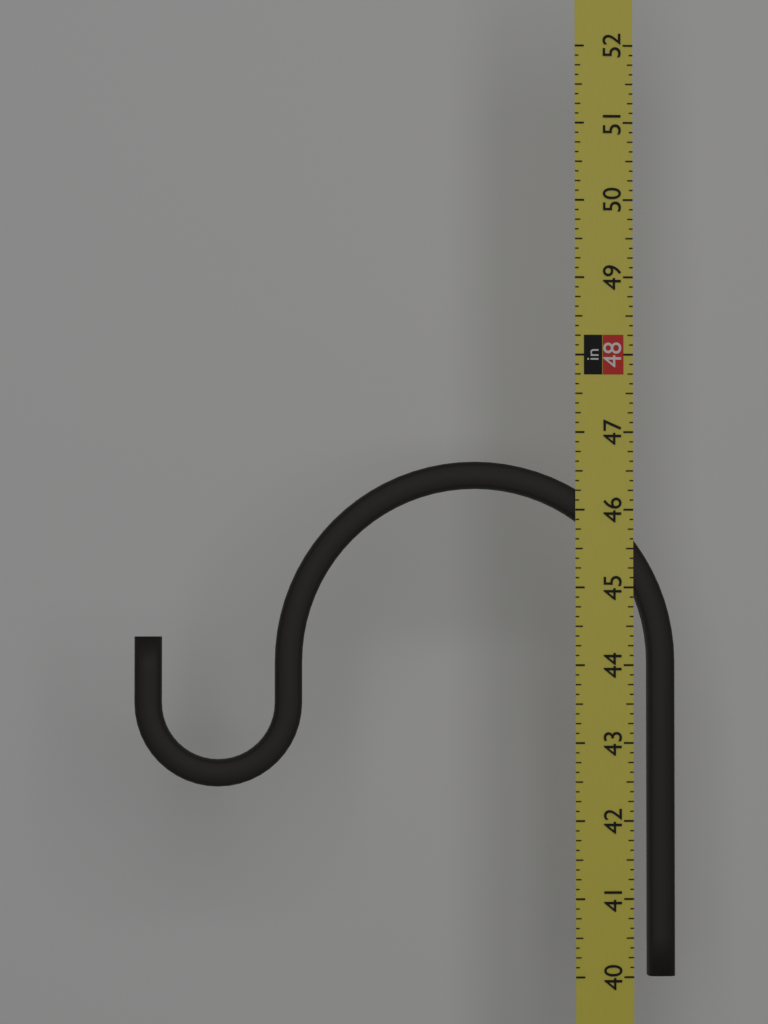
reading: 46.625 in
